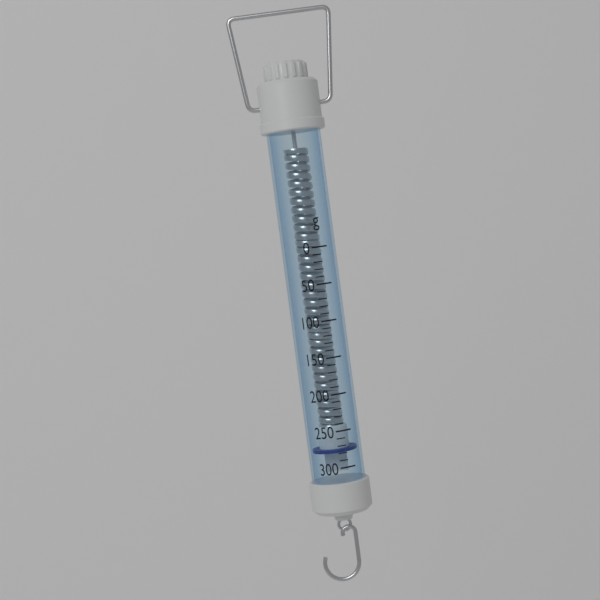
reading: 280 g
